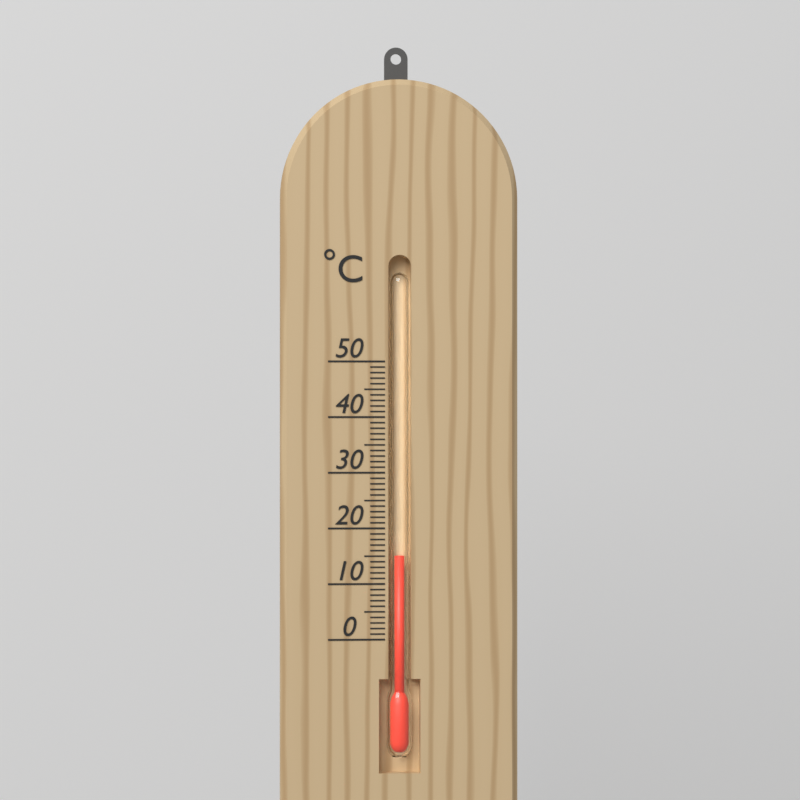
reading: 15 °C
